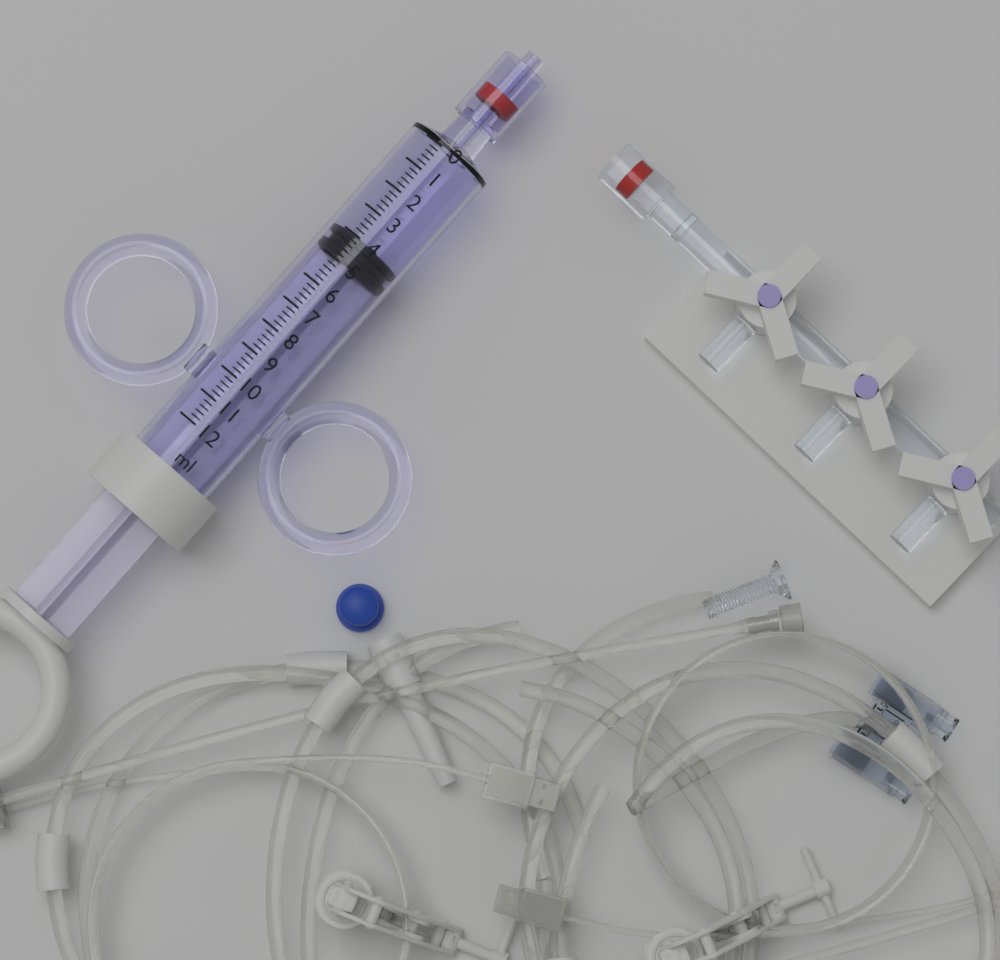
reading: 4.0 ml
